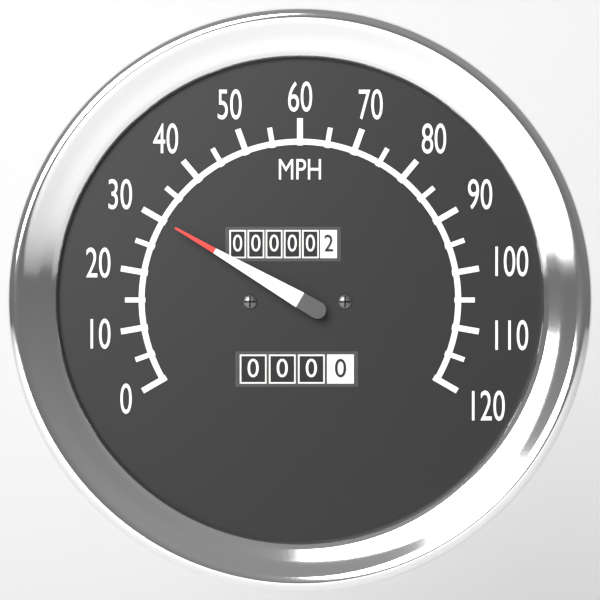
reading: 30 MPH
